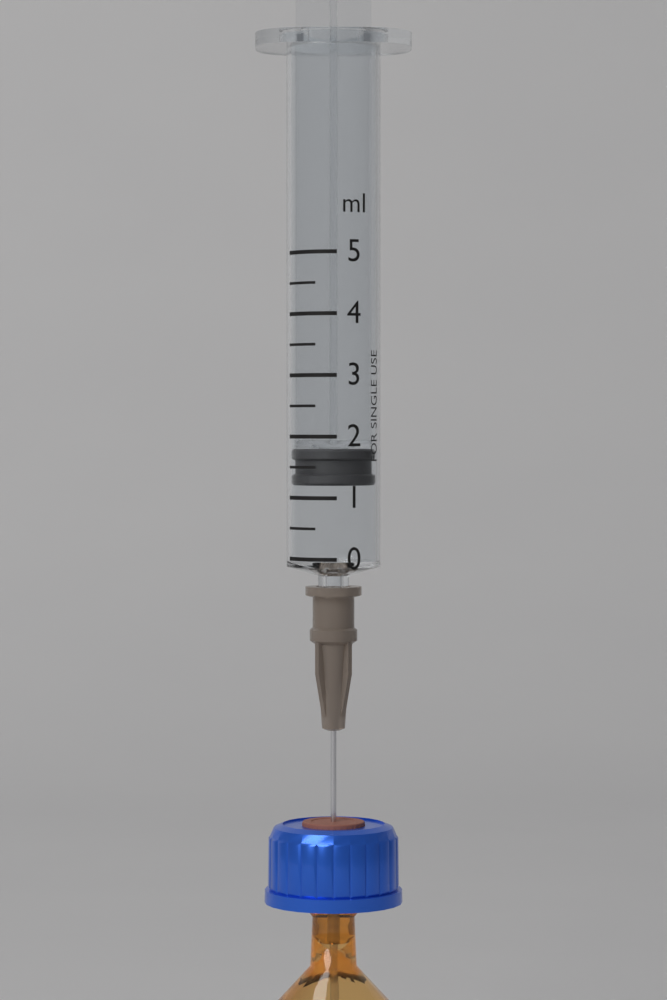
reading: 1.2 ml
